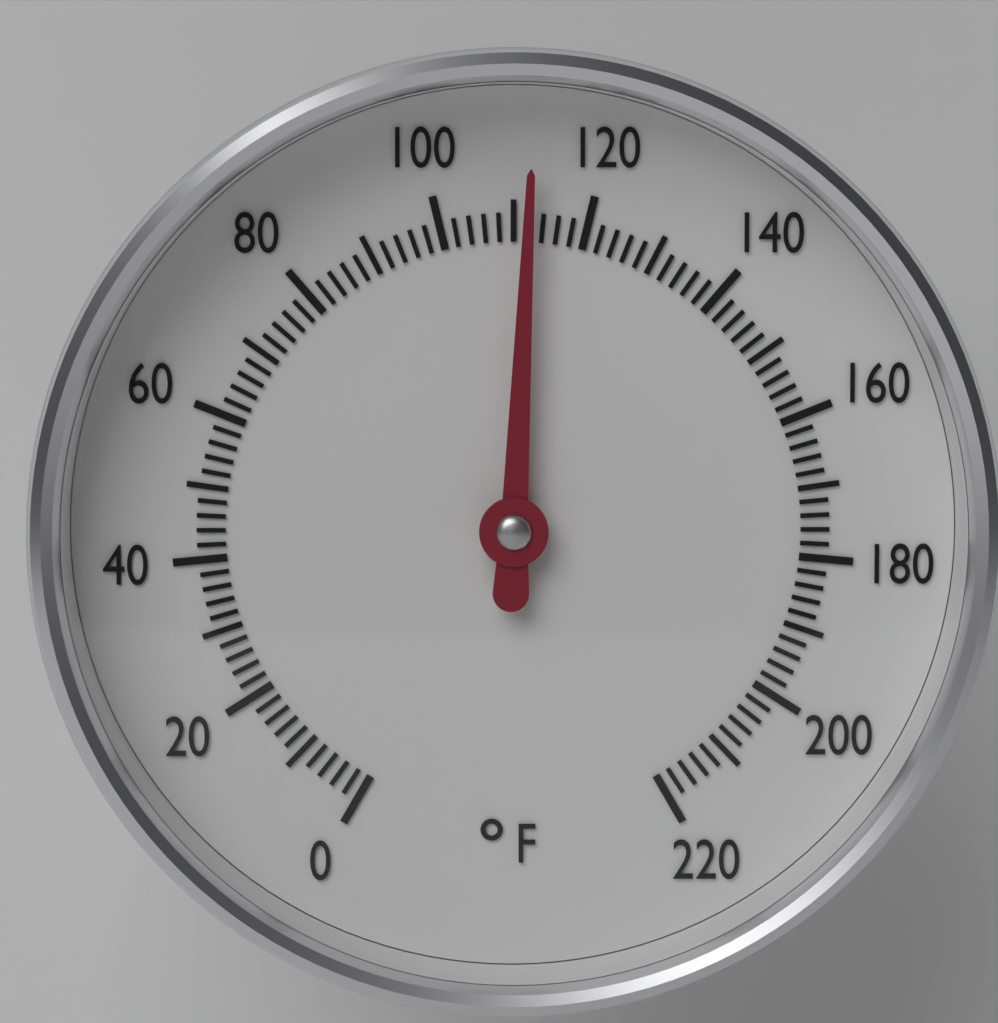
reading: 112 °F
